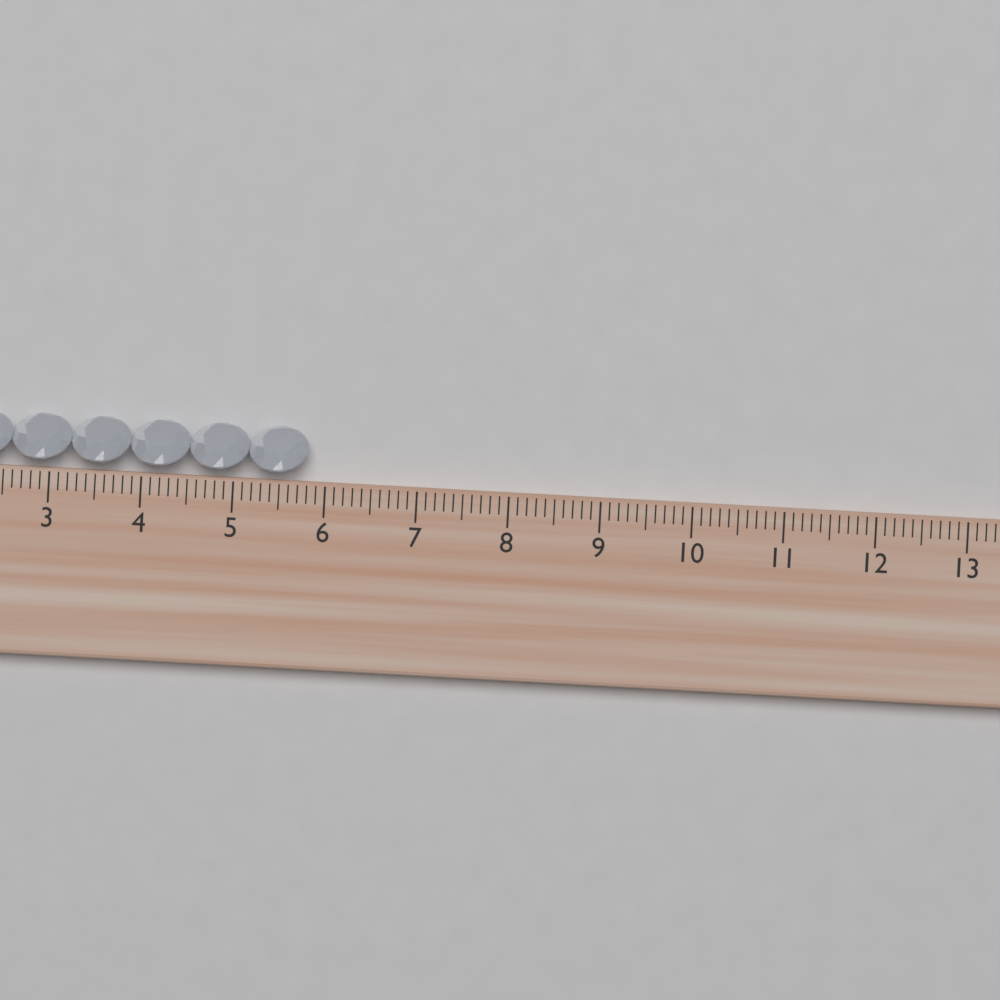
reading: 5.8 cm
